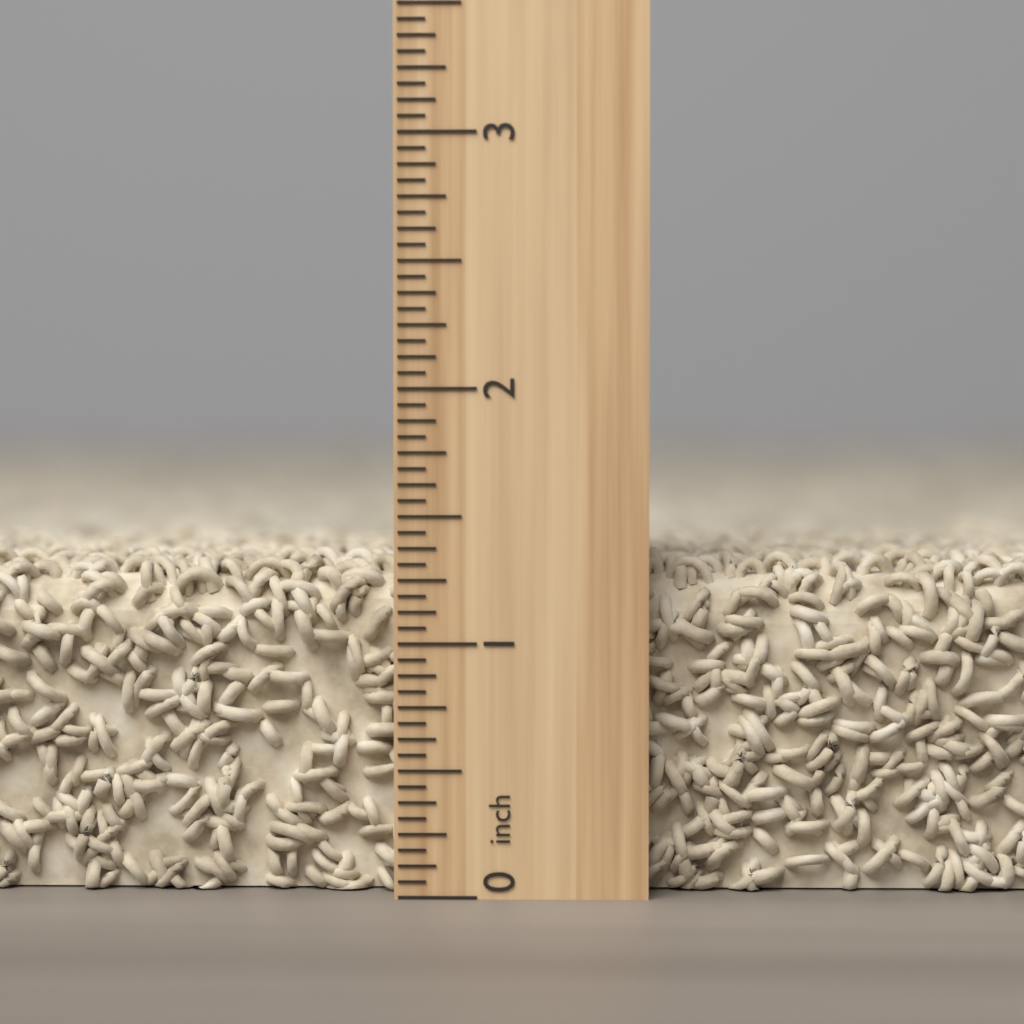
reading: 1.3750 inch
